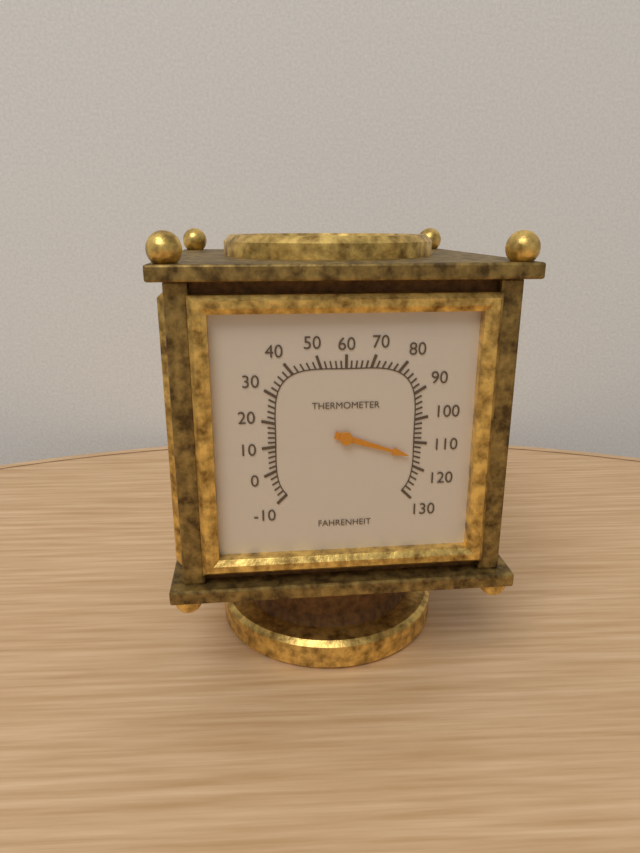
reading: 116 °F
